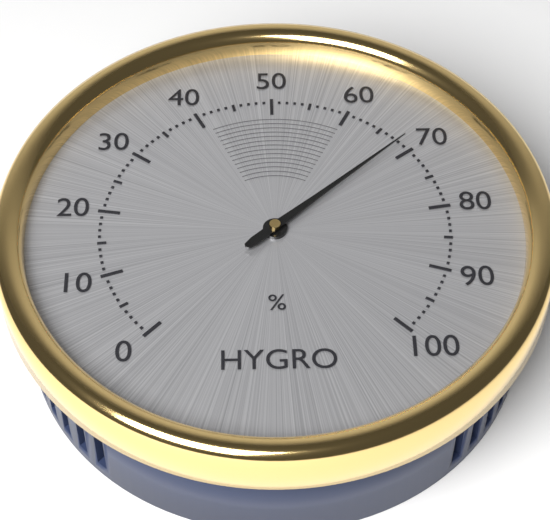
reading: 68 %
